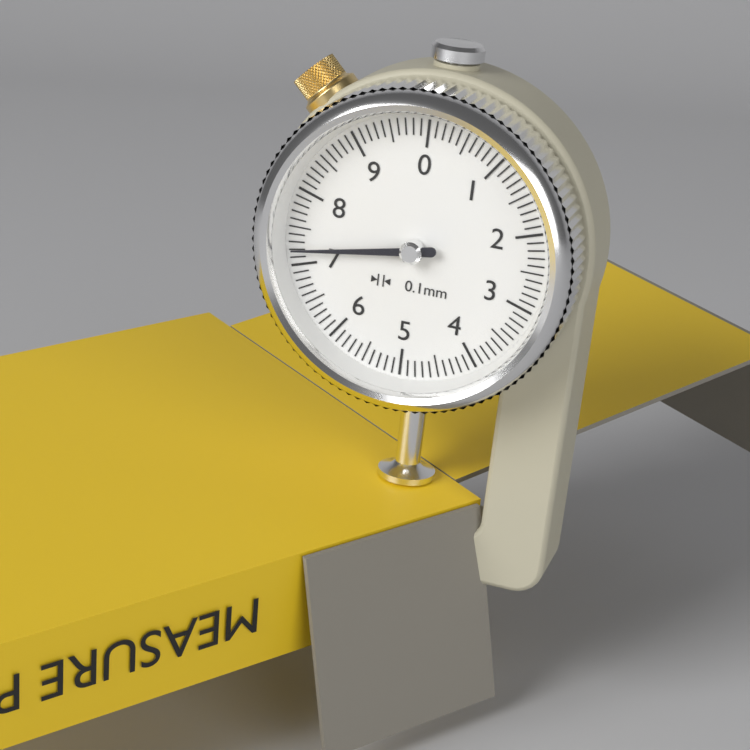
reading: 7.2 mm
